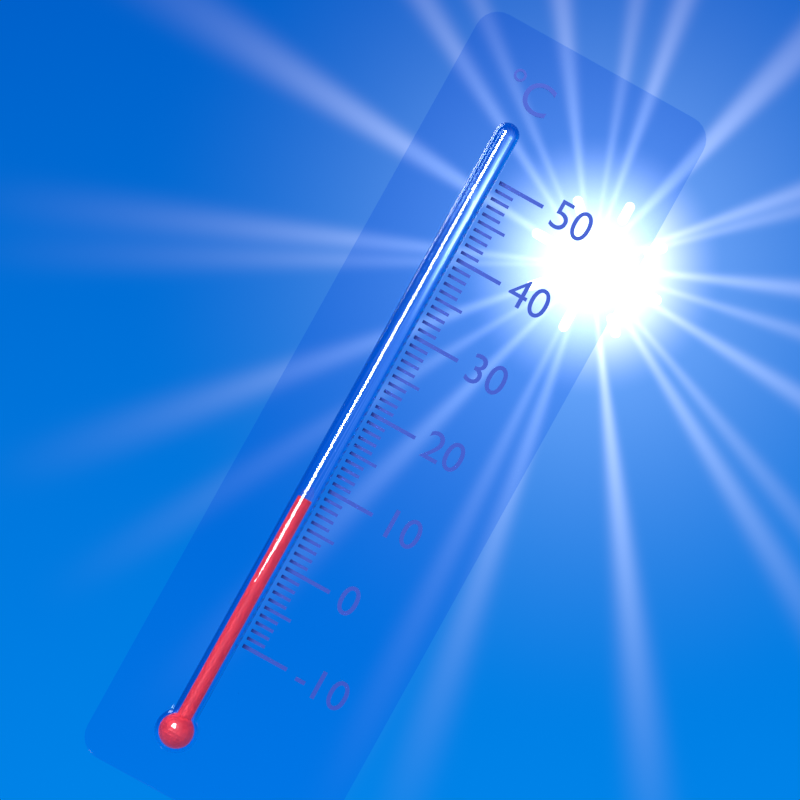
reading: 8 °C
